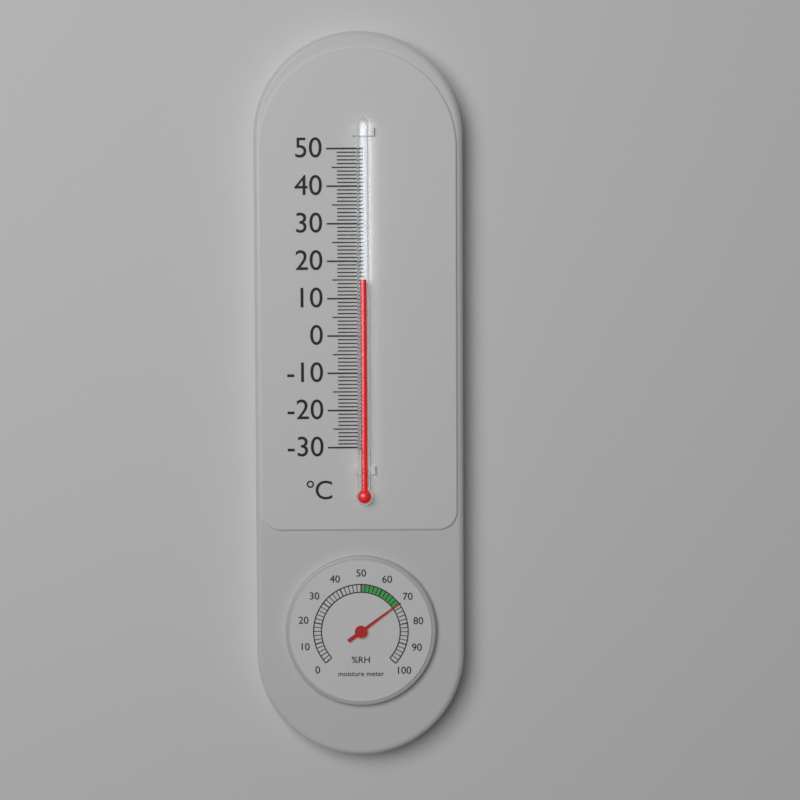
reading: 15 °C
